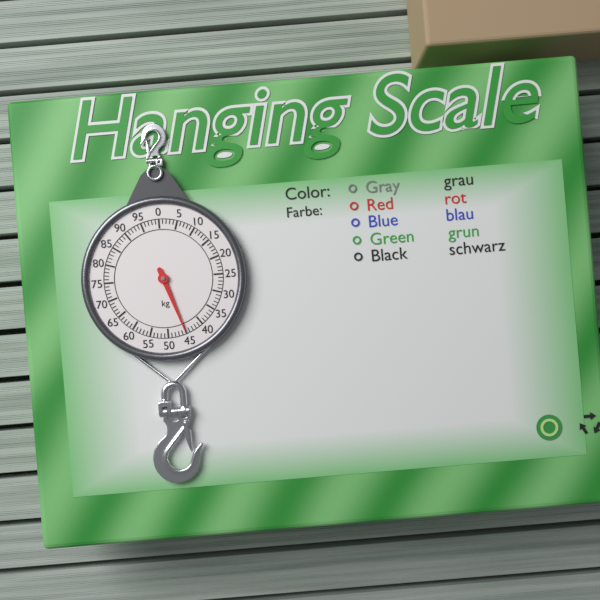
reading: 45 kg
